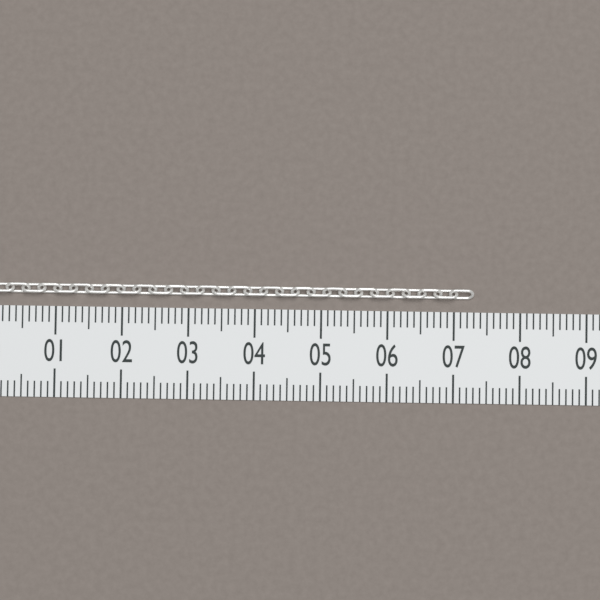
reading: 7.3 (no unit)
